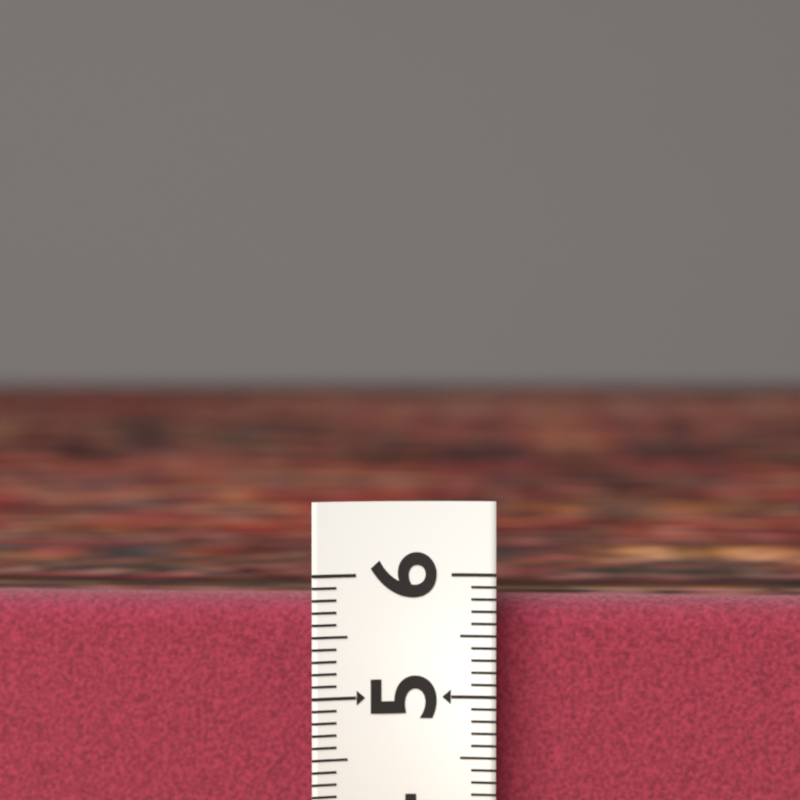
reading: 5.8 (no unit)
